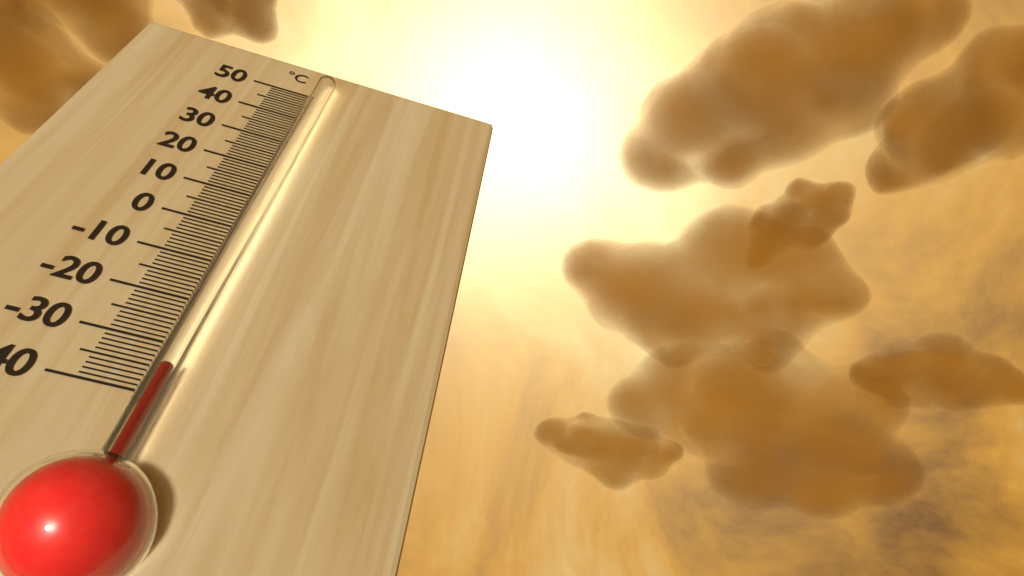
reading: -36 °C
